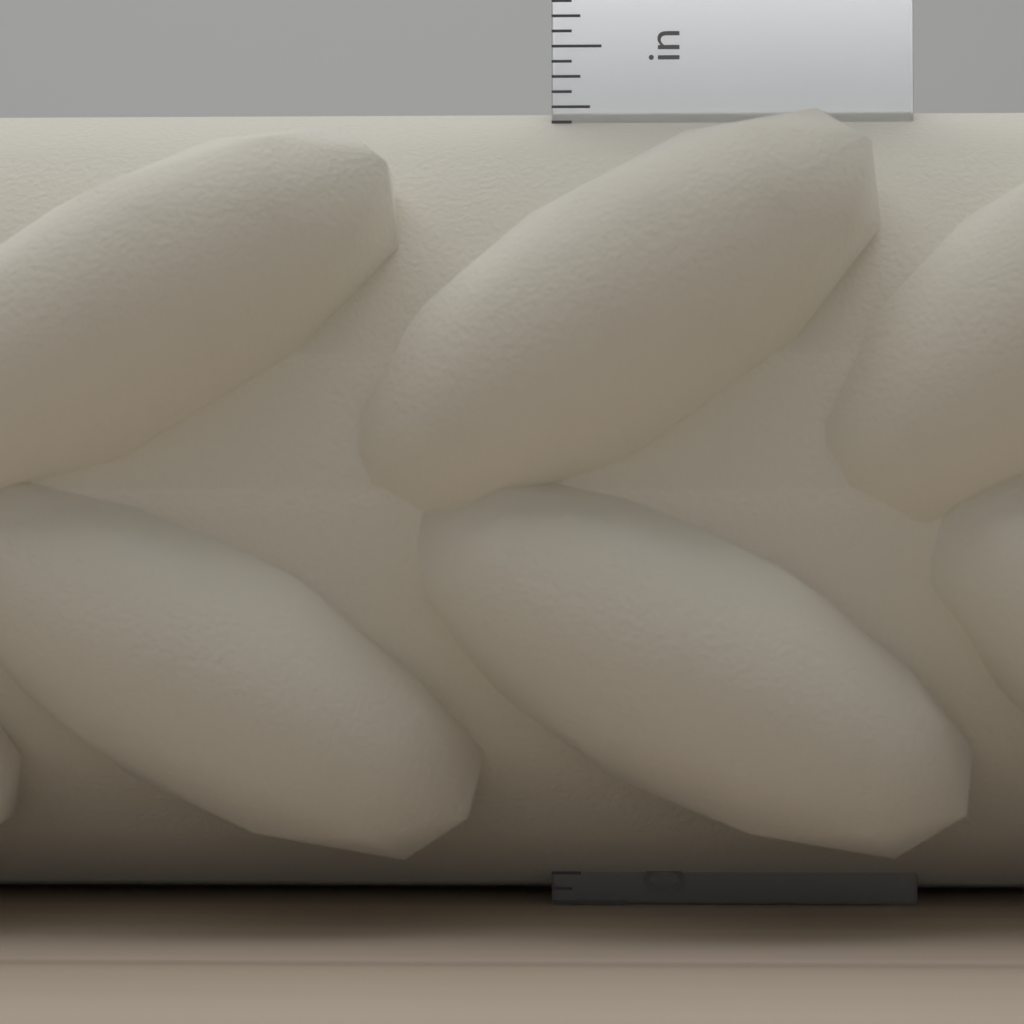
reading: 3.3125 in
